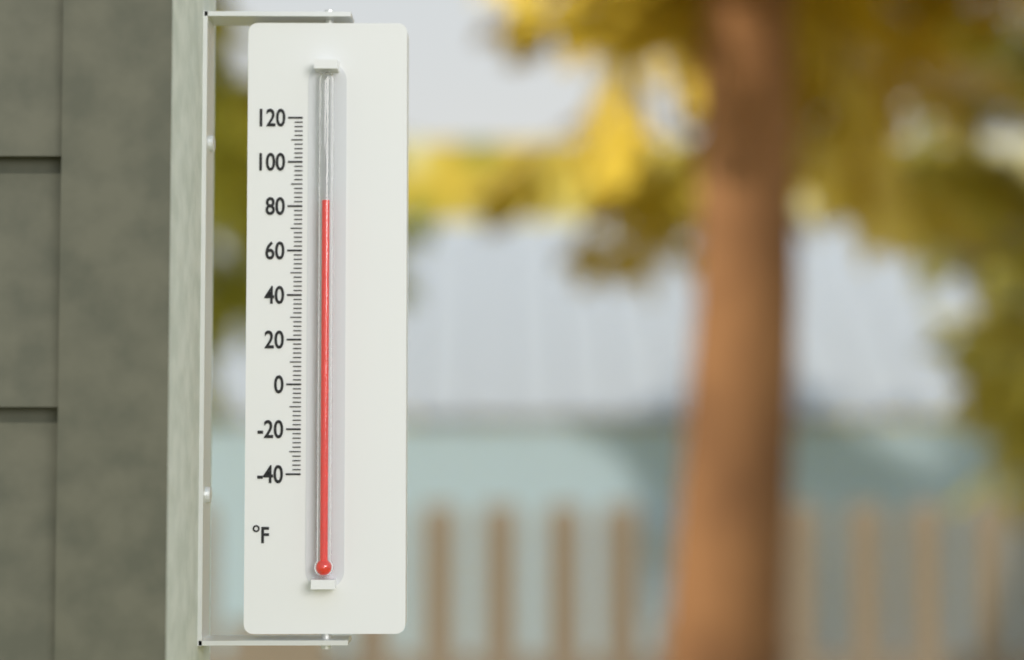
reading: 82 °F
